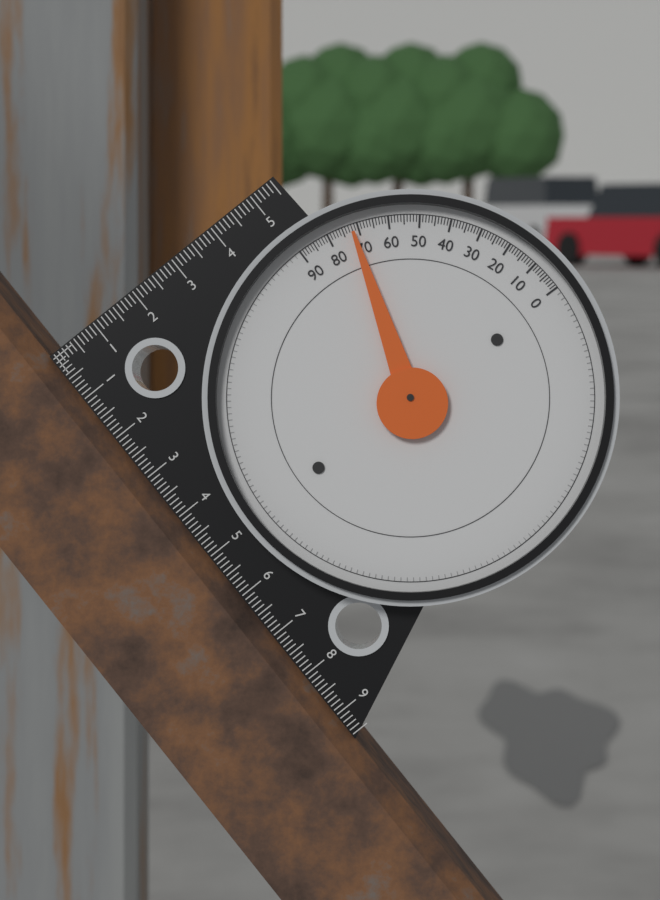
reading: 72 (no unit)
